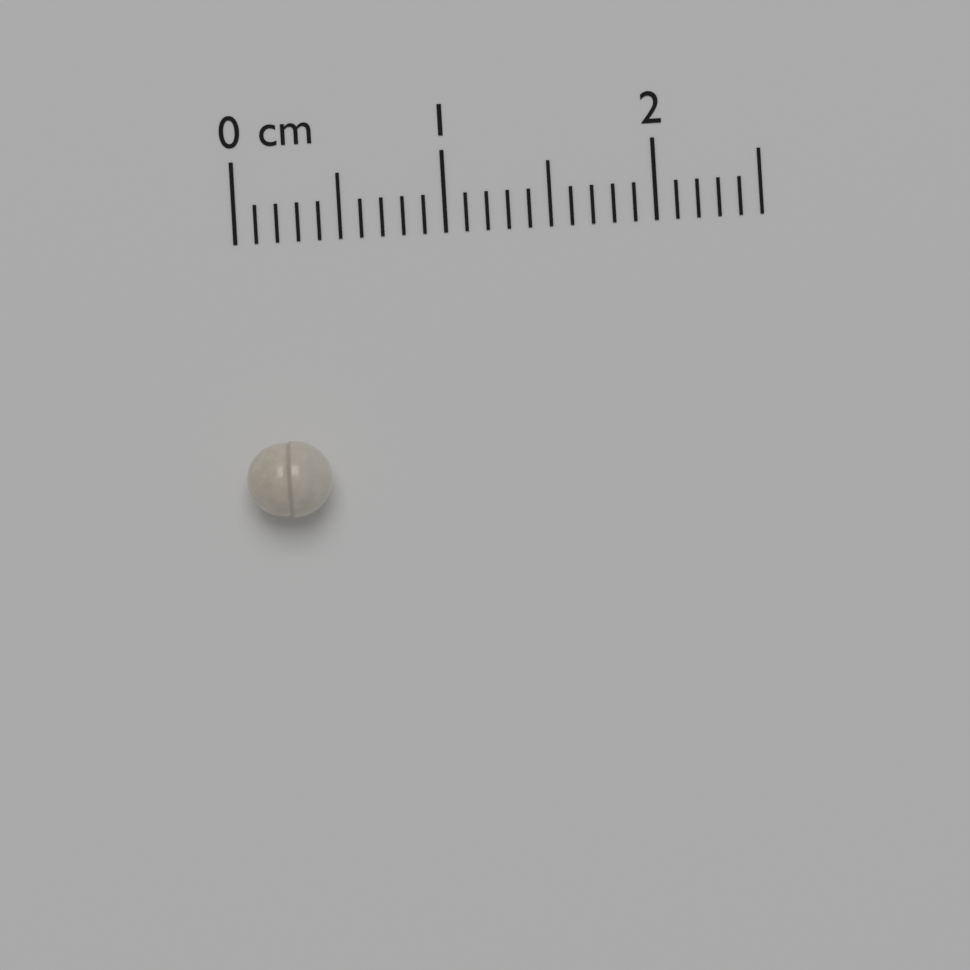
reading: 0.4 cm
